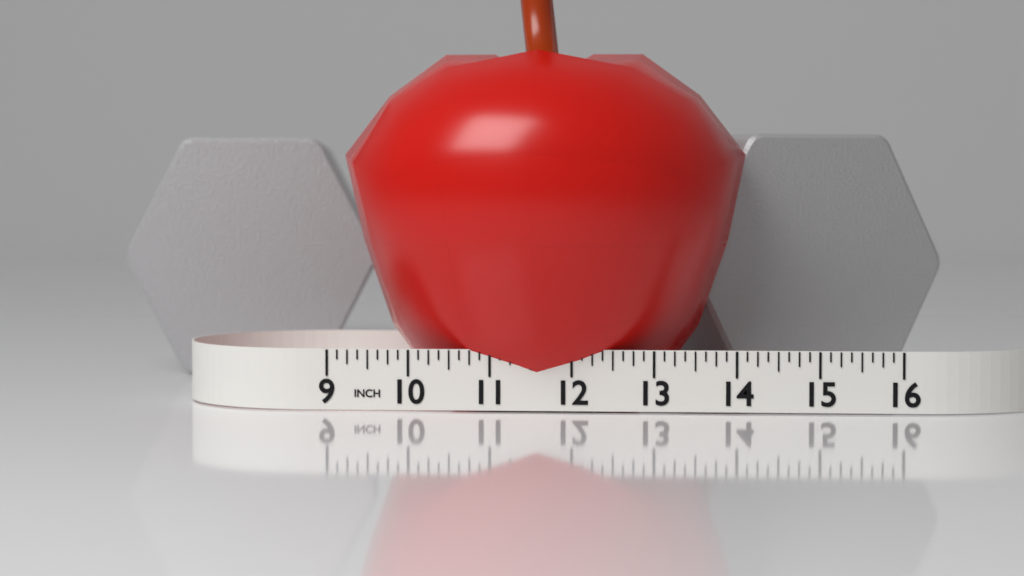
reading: 14.125 in
